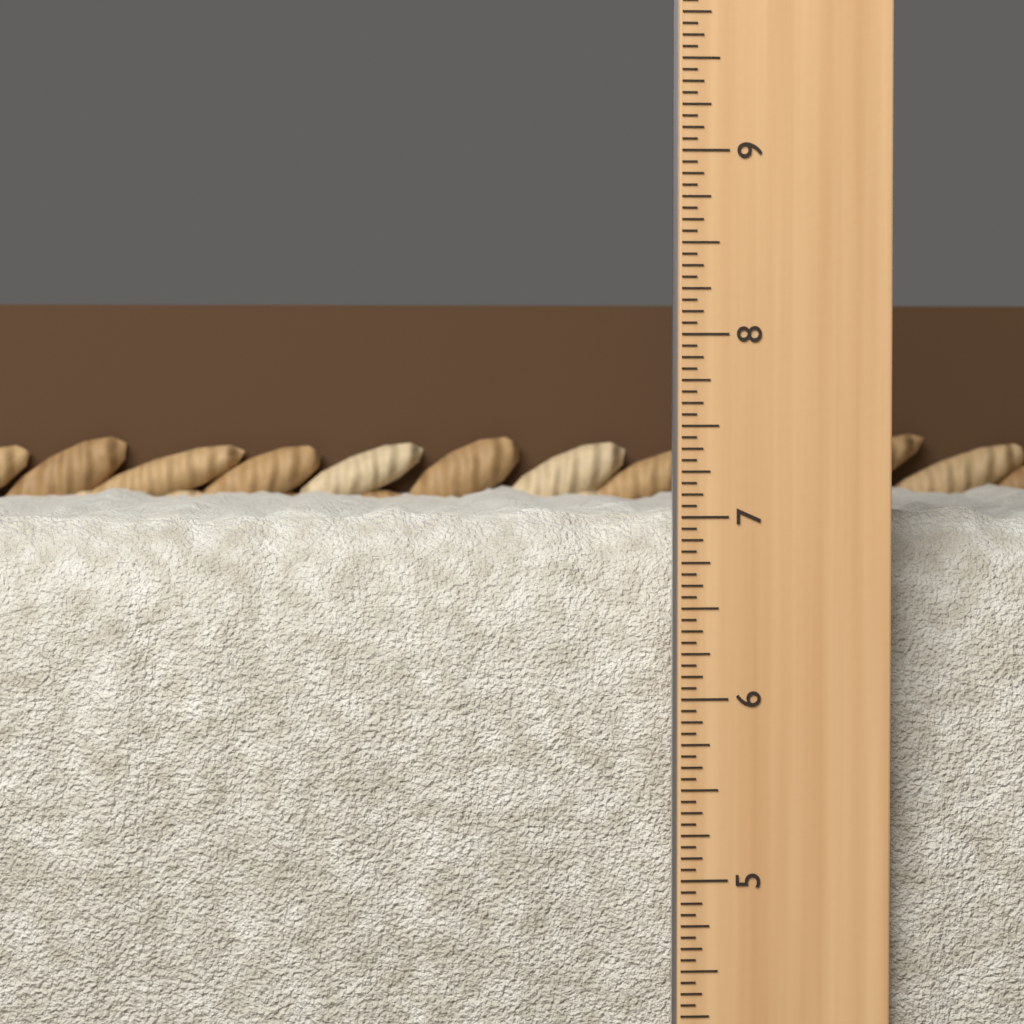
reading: 7.0625 in
